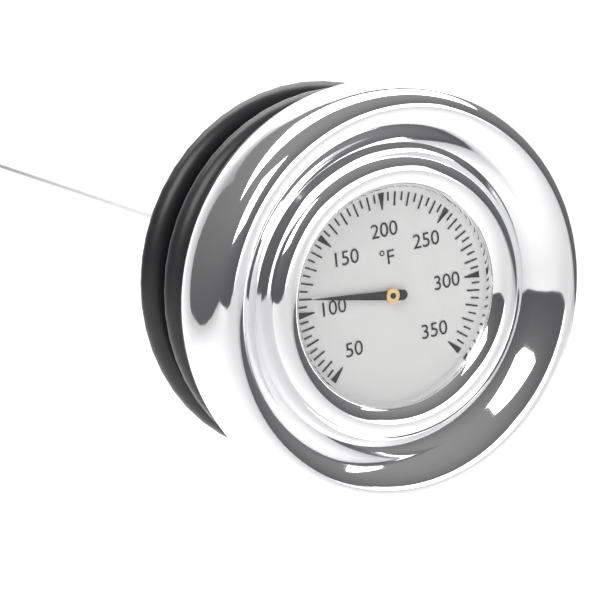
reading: 110 °F
